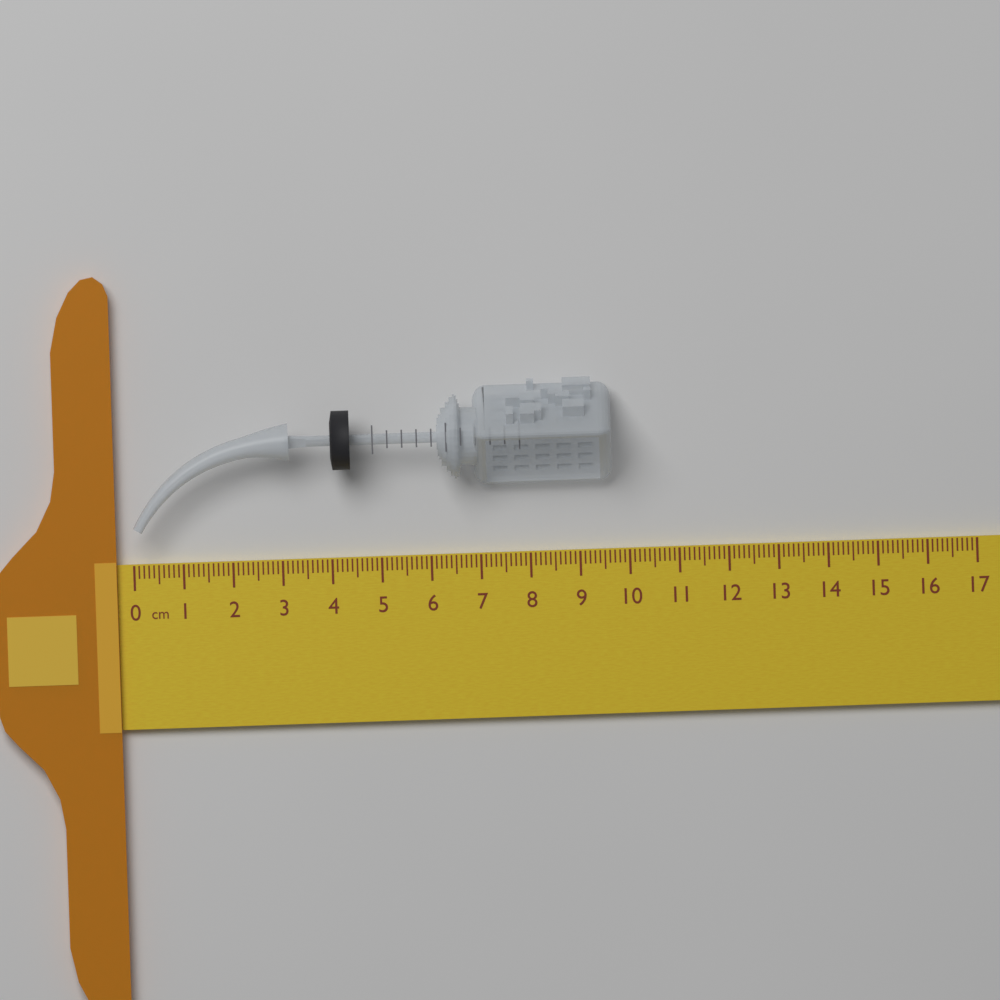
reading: 9.7 cm
